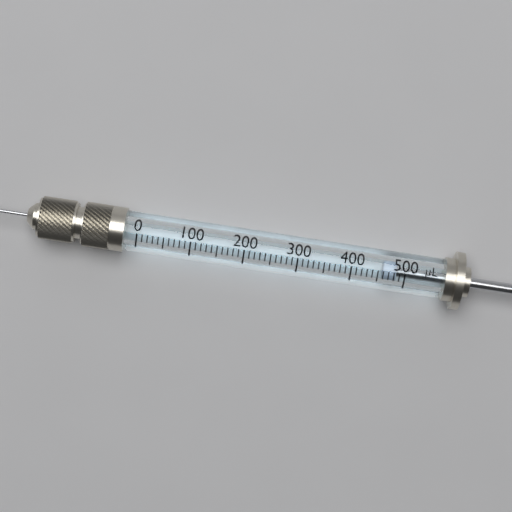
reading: 460 µL
